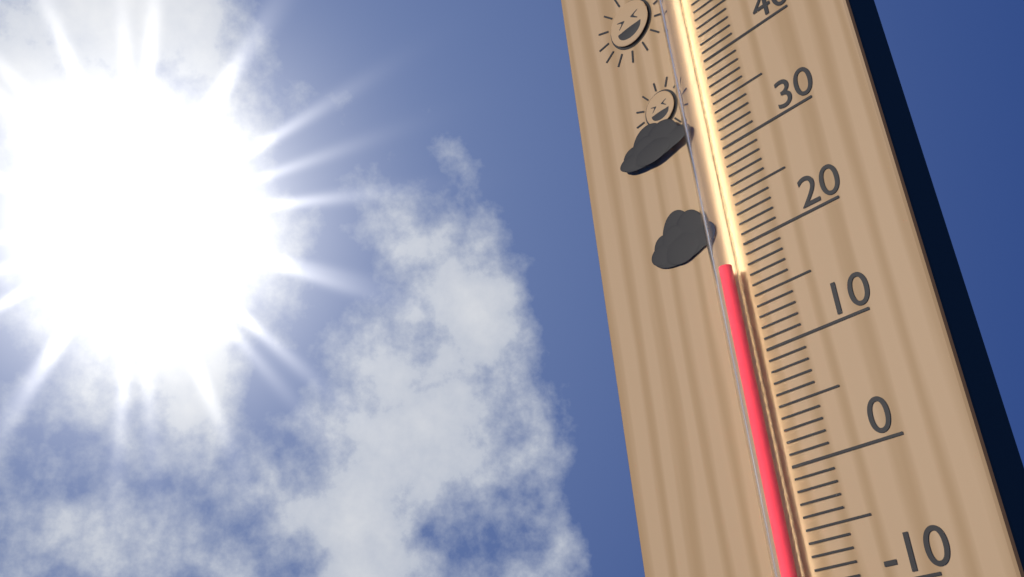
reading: 18 °C
